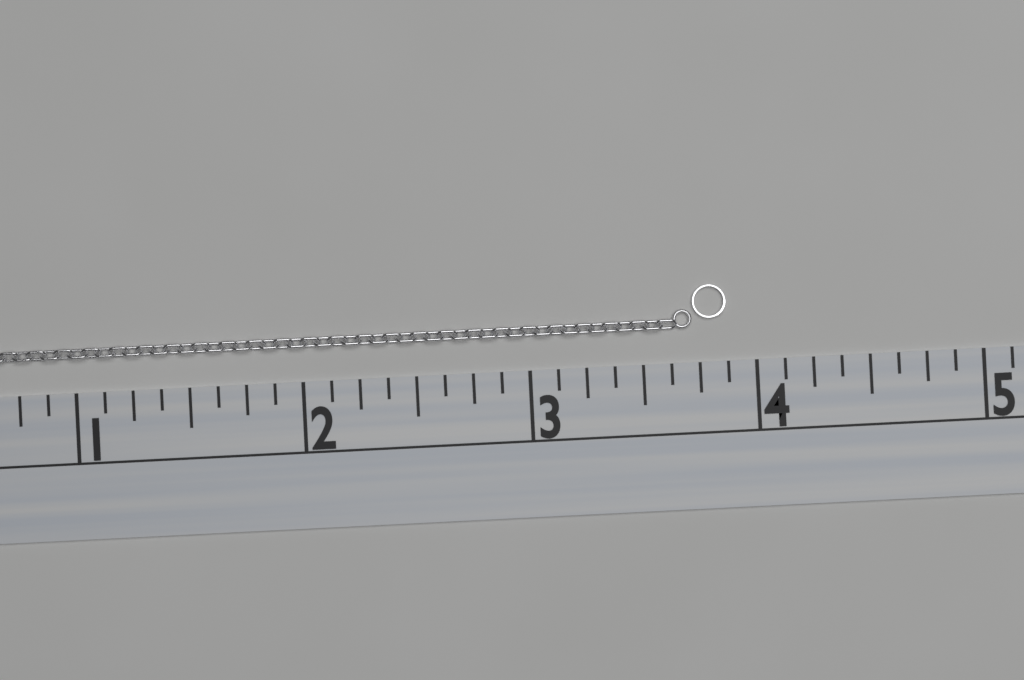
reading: 3.875 (no unit)
